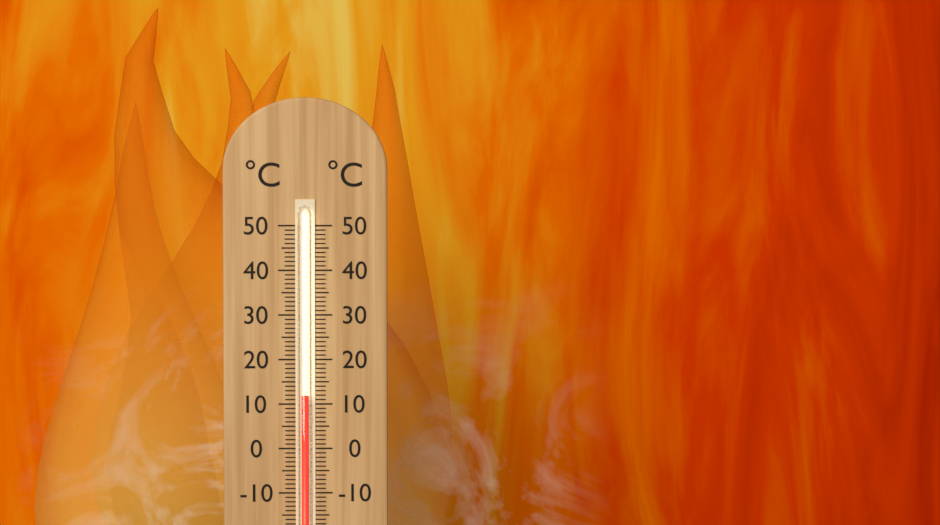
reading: 12 °C
